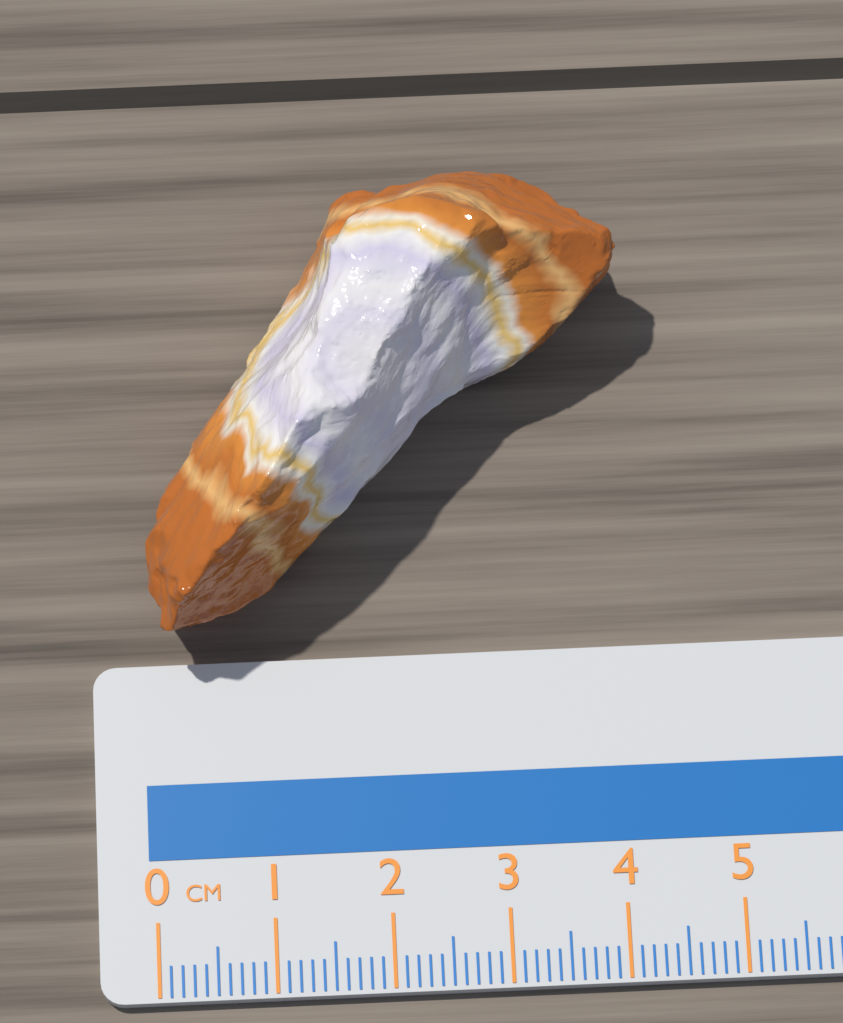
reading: 4.2 cm
